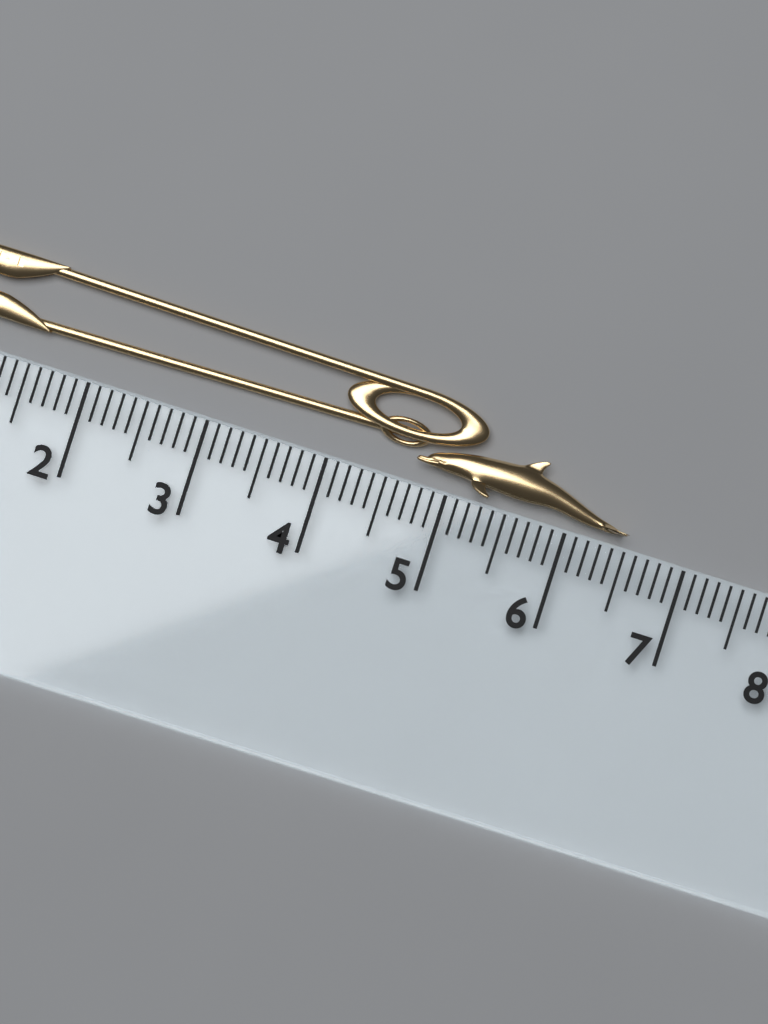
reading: 6.5 cm
